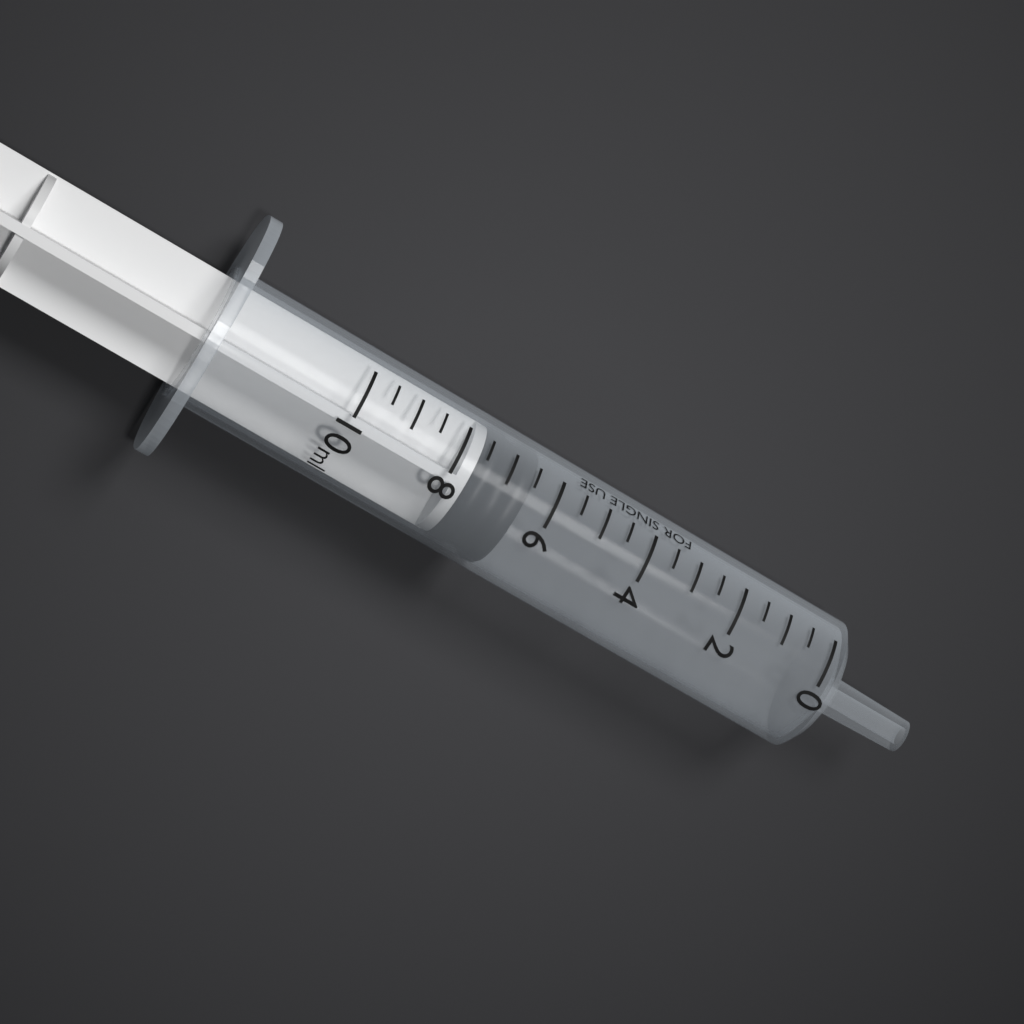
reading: 6.5 ml
